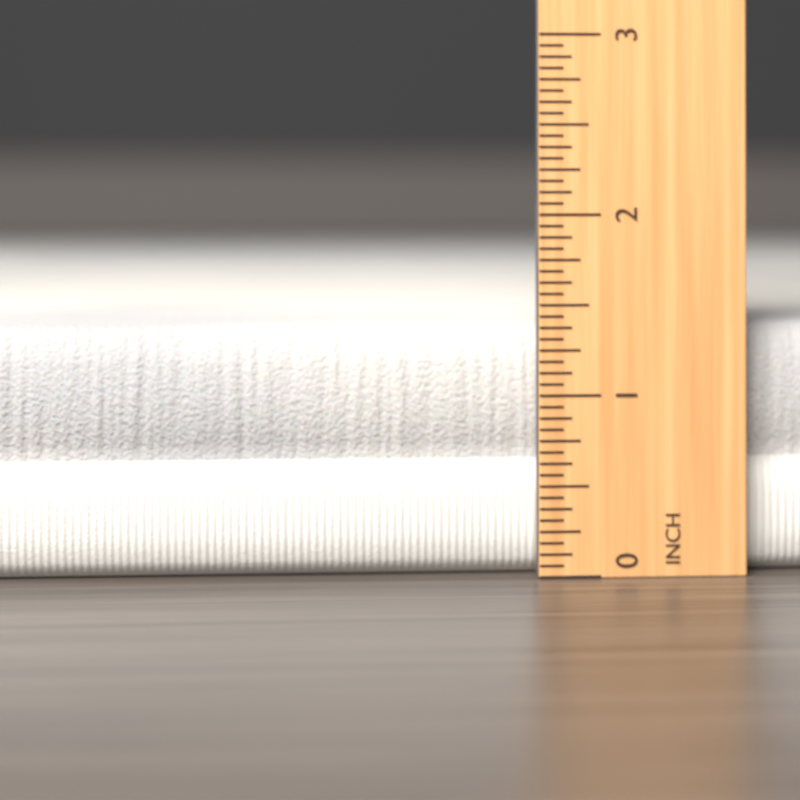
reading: 1.3750 inch
